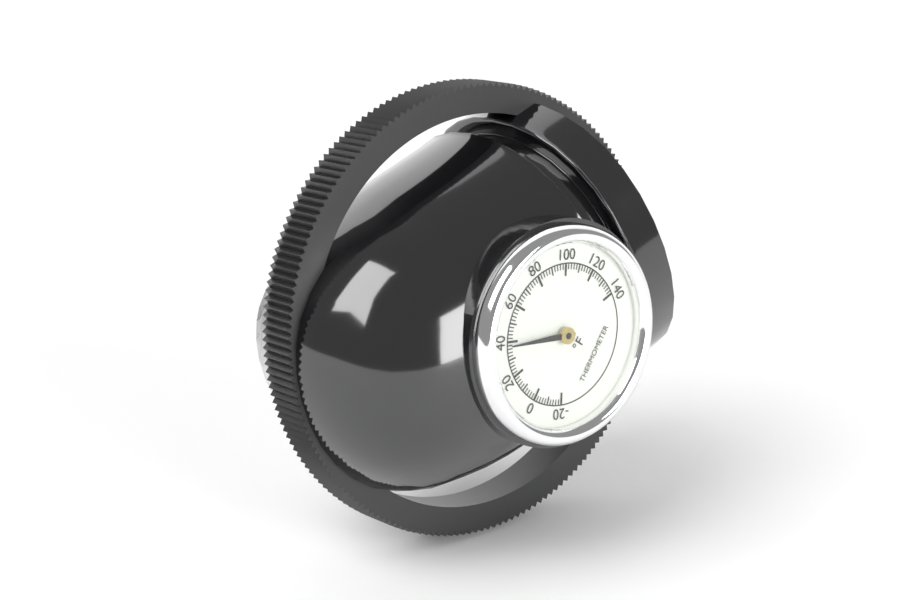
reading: 38 °F
